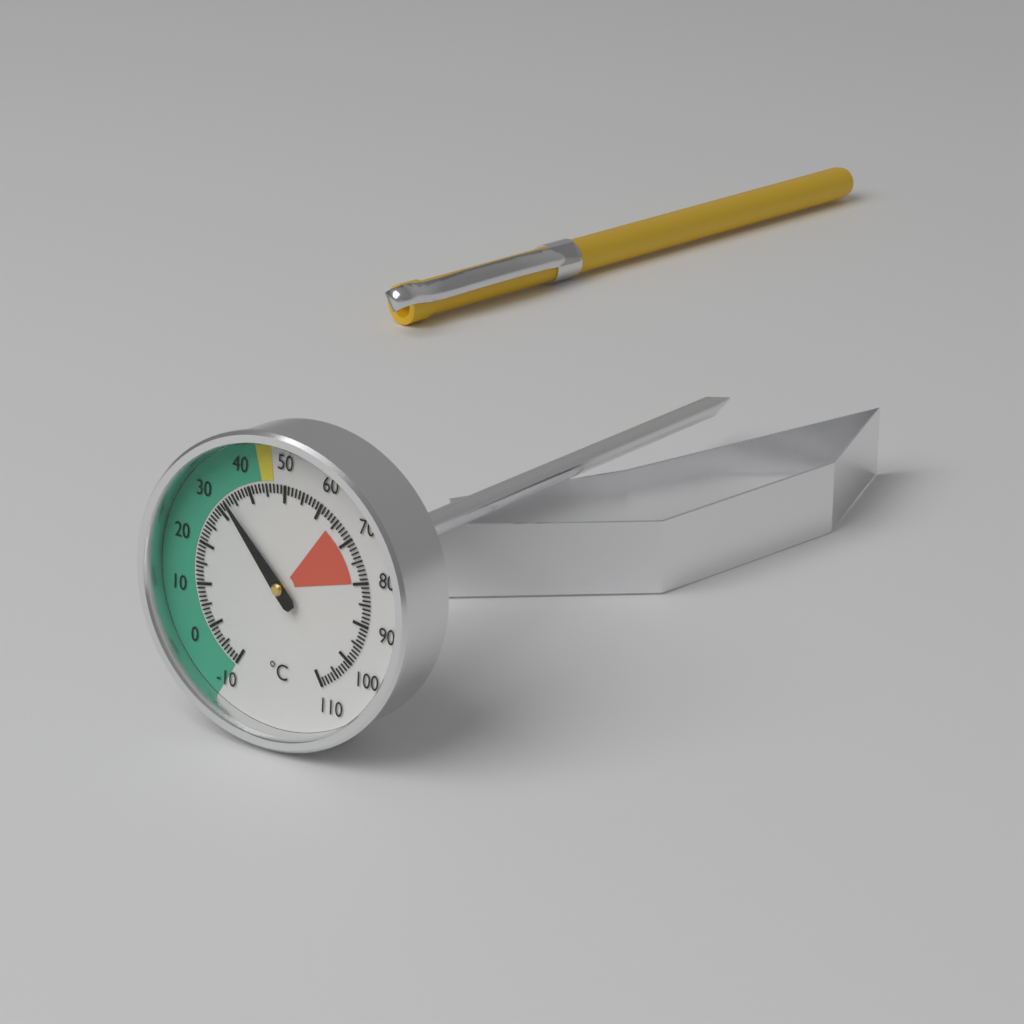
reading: 33 °C
